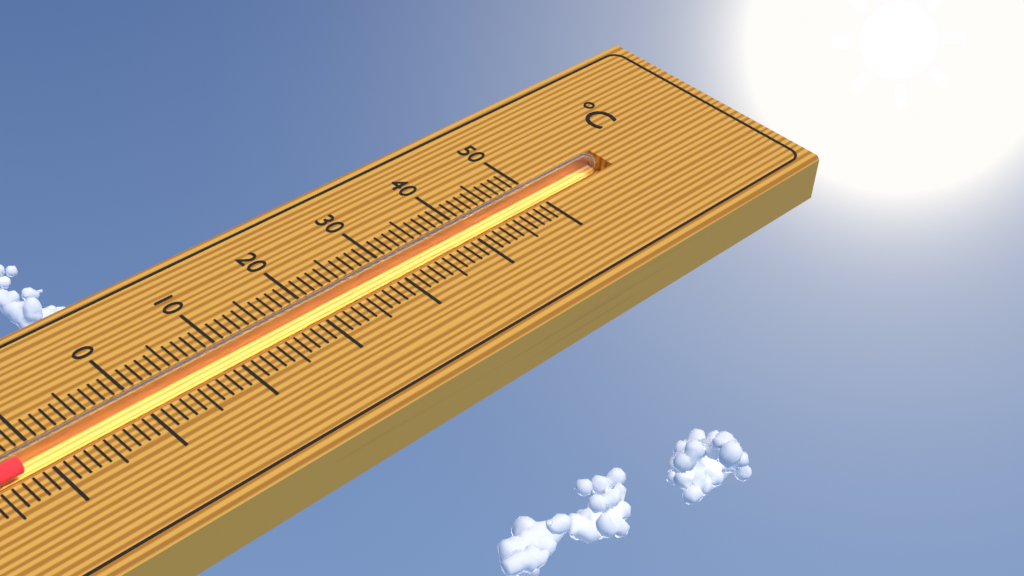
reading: -12 °C
